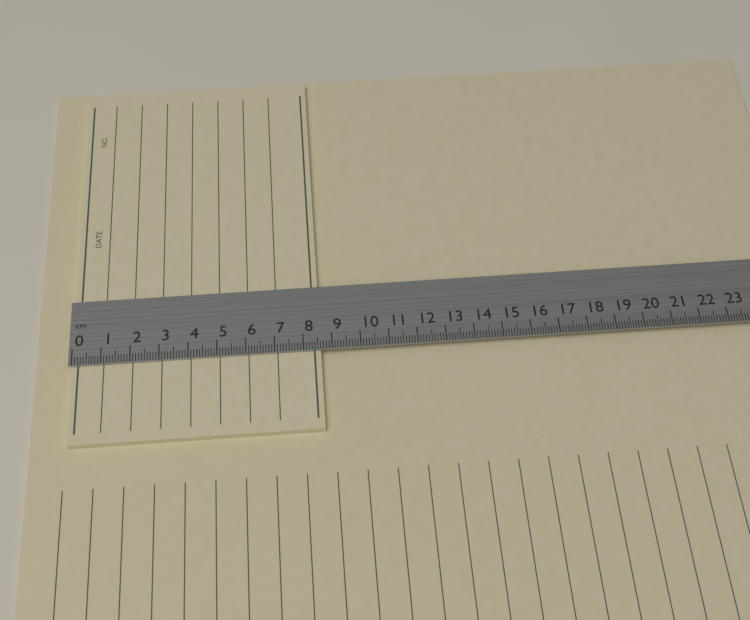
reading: 8.6 cm
